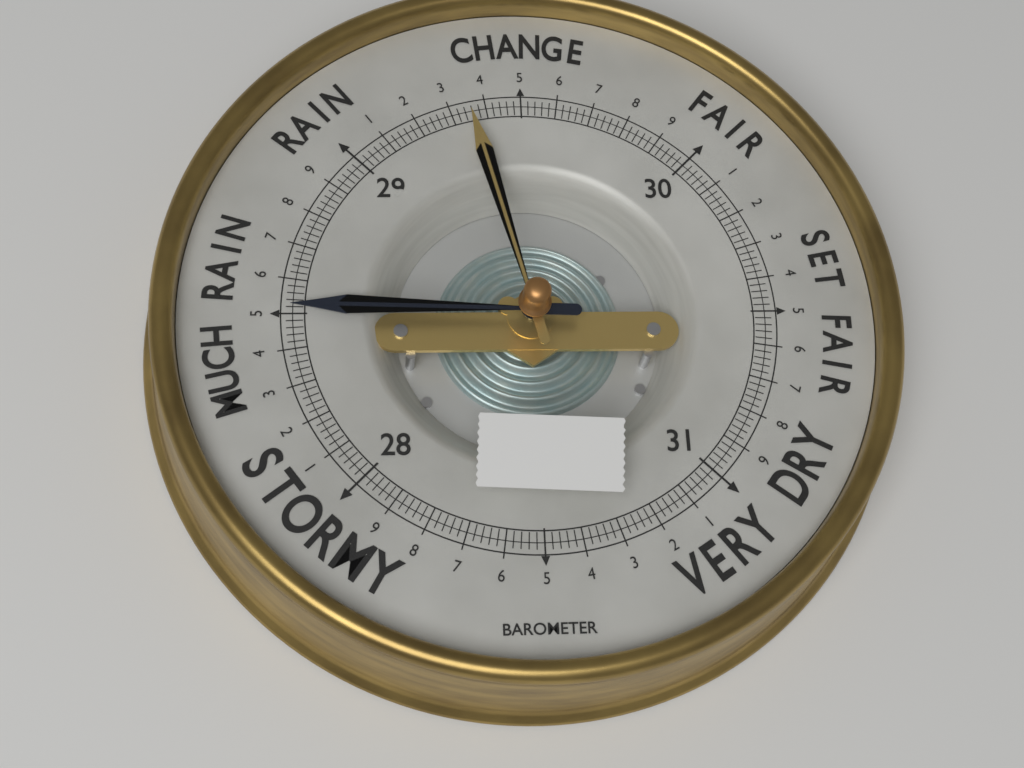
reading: 28.52 (no unit)
